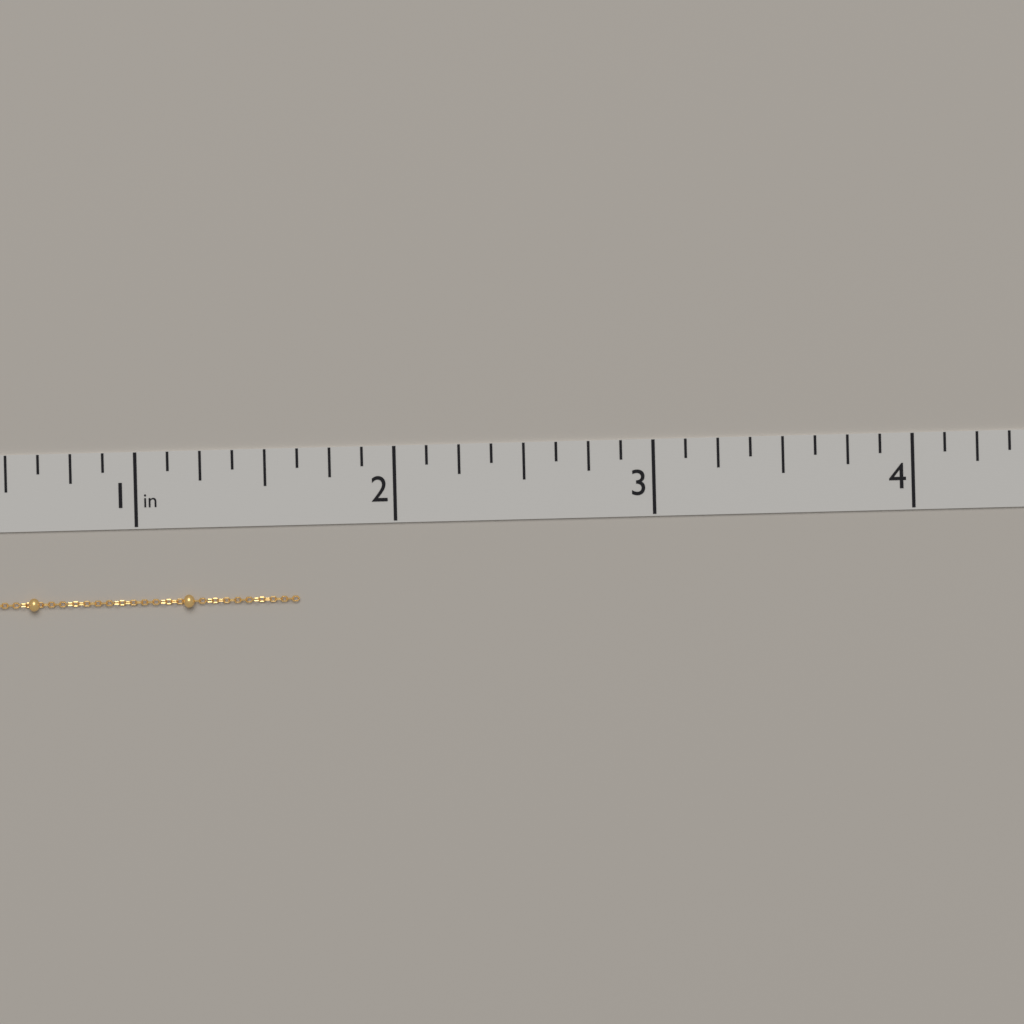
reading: 1.625 in
